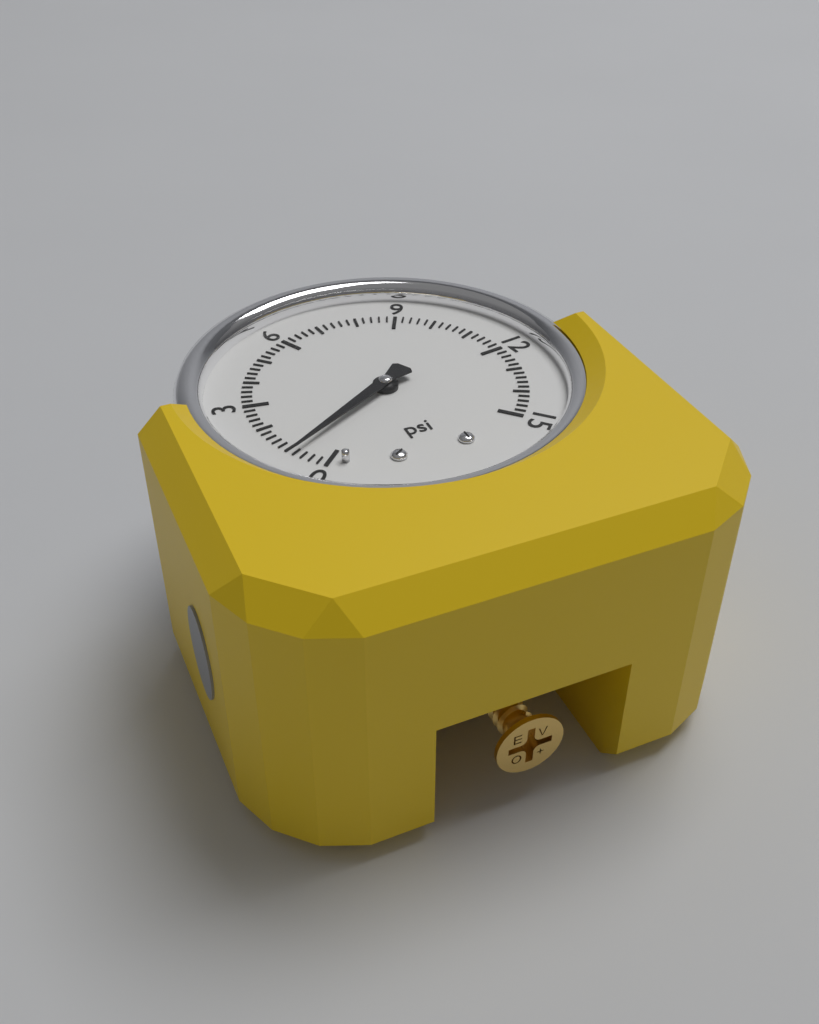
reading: 0.8 psi
